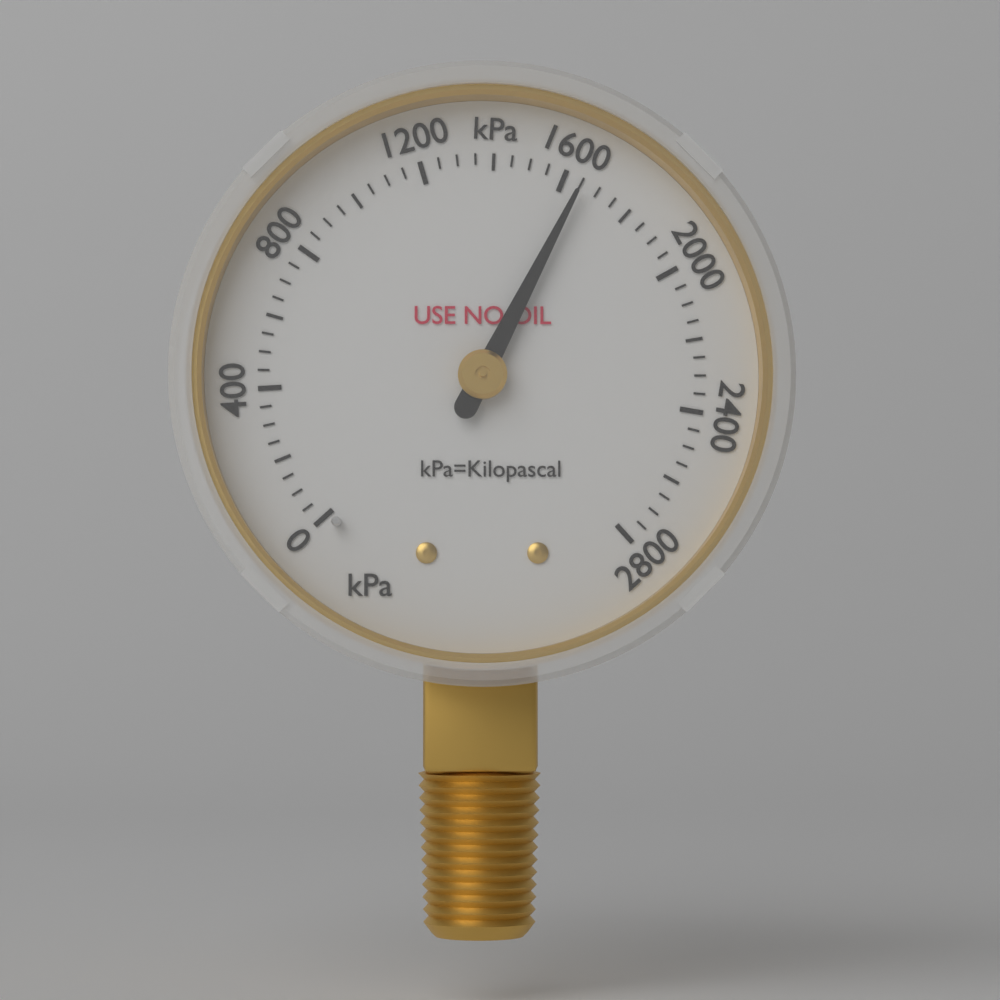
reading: 1650 kPa
